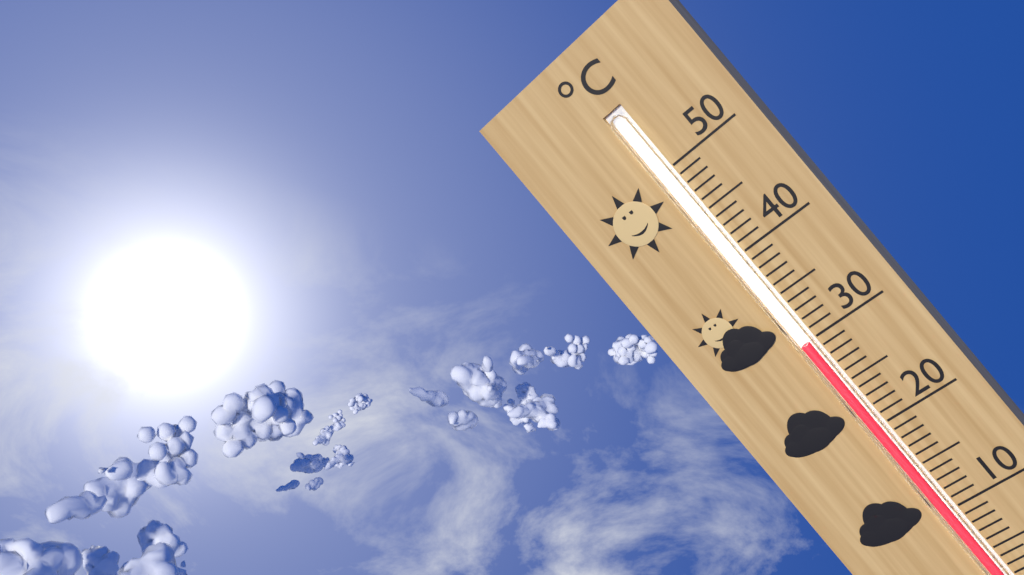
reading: 30 °C
